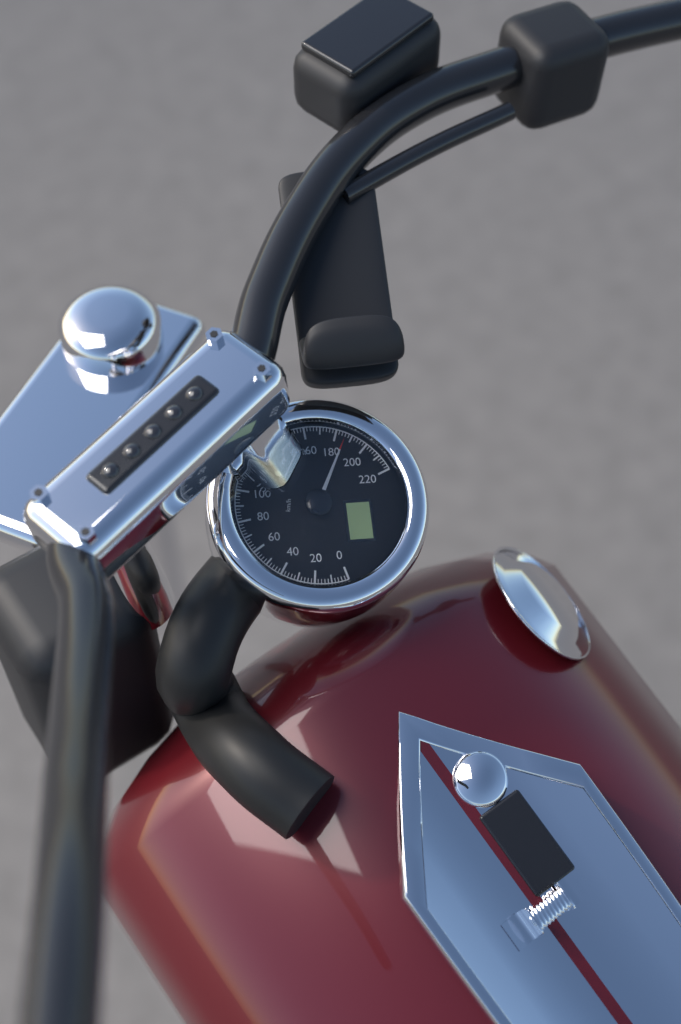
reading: 186 km/h
